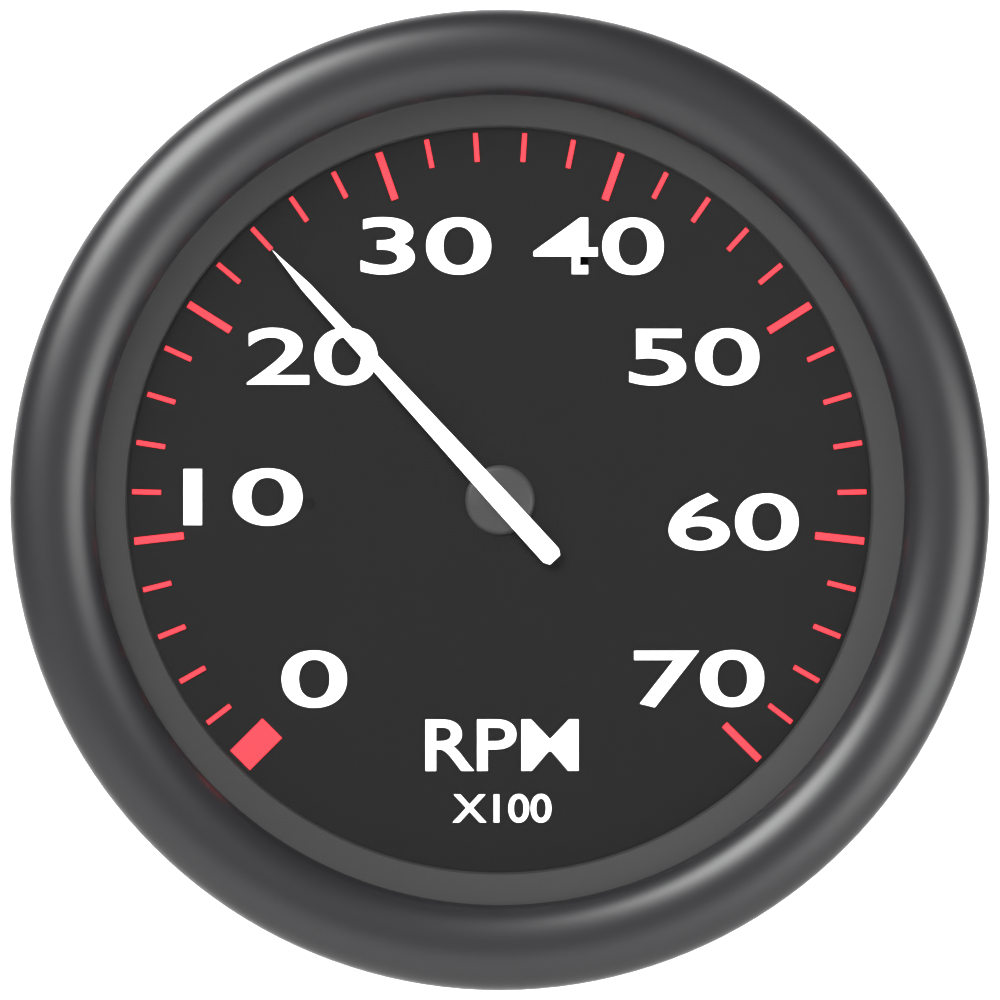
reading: 2400 RPM
